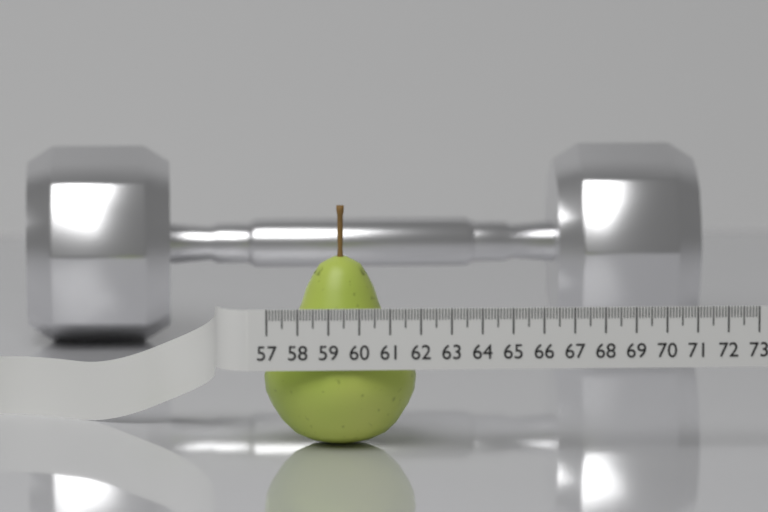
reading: 62.0 (no unit)
